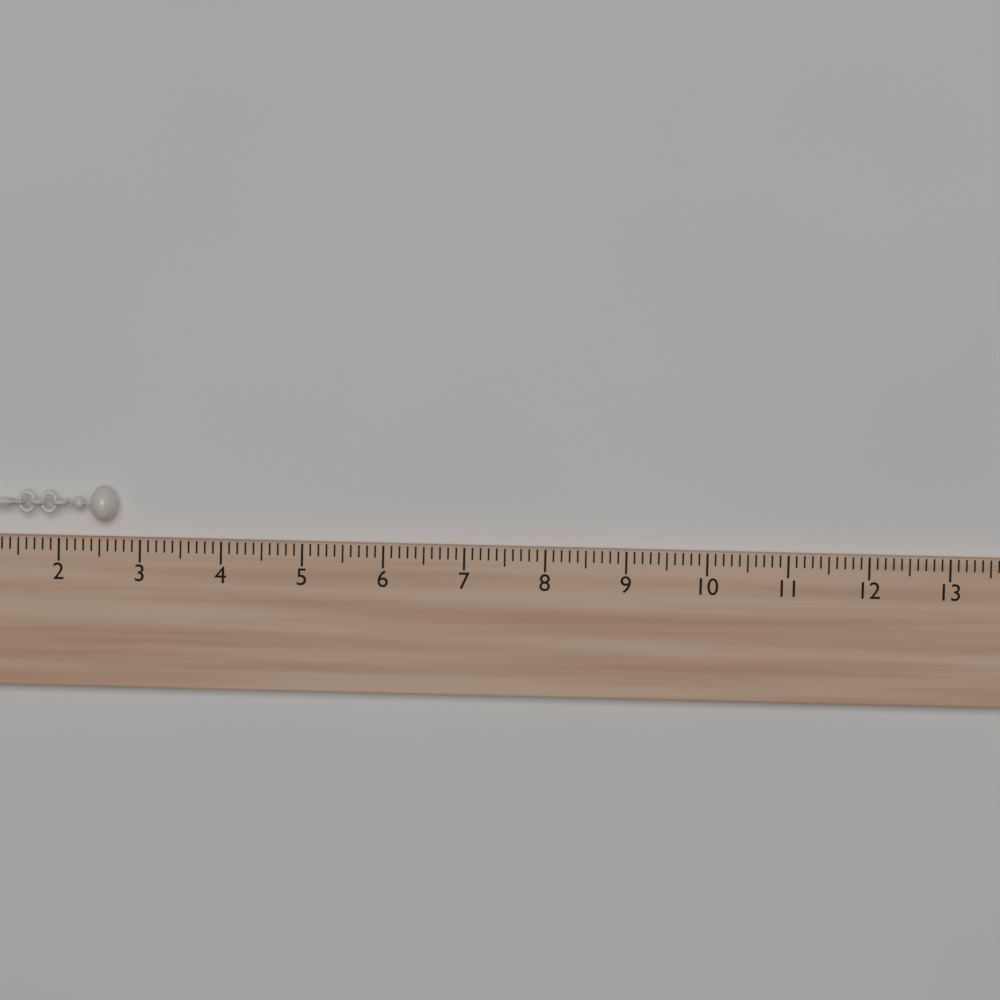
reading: 2.7 (no unit)
